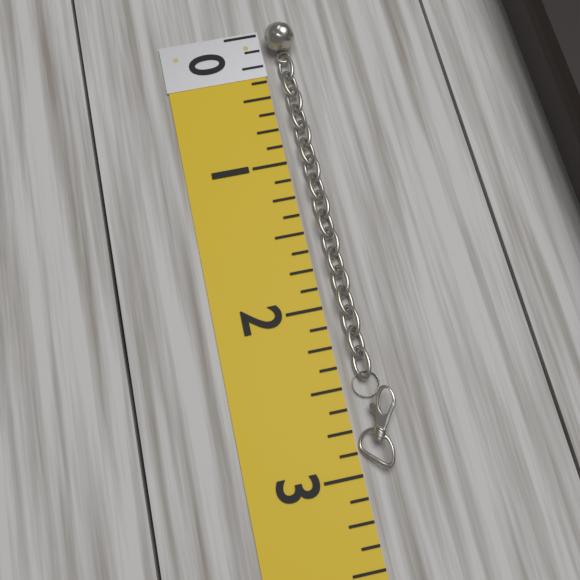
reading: 3.000 (no unit)
